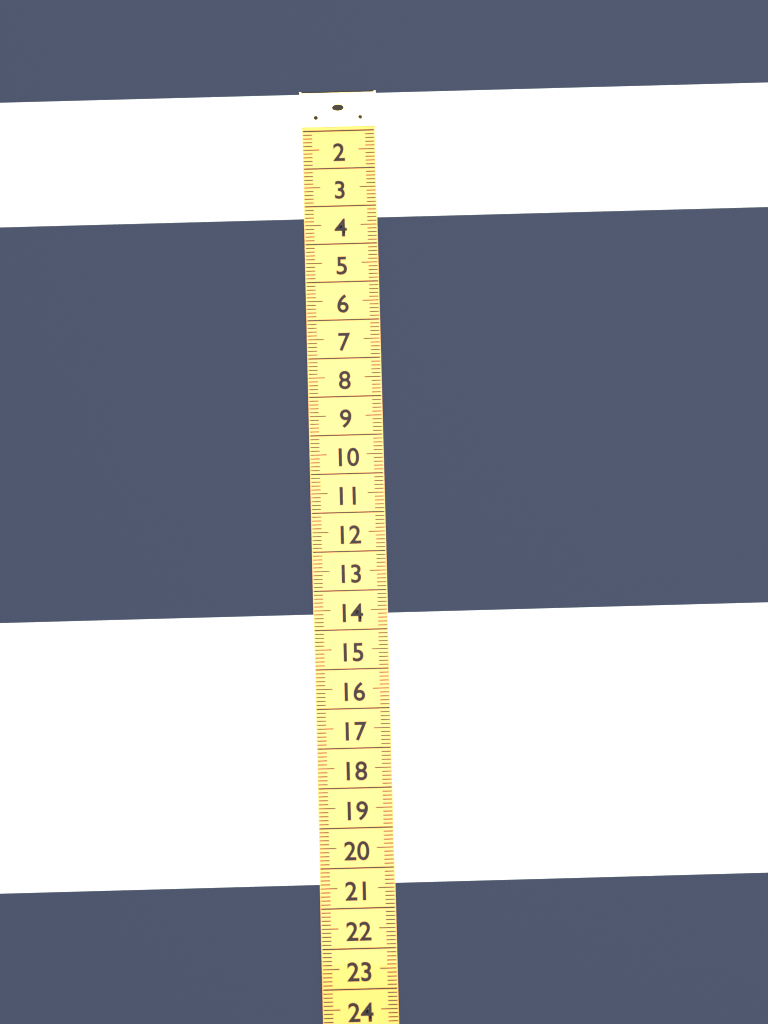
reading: 3.3 (no unit)
